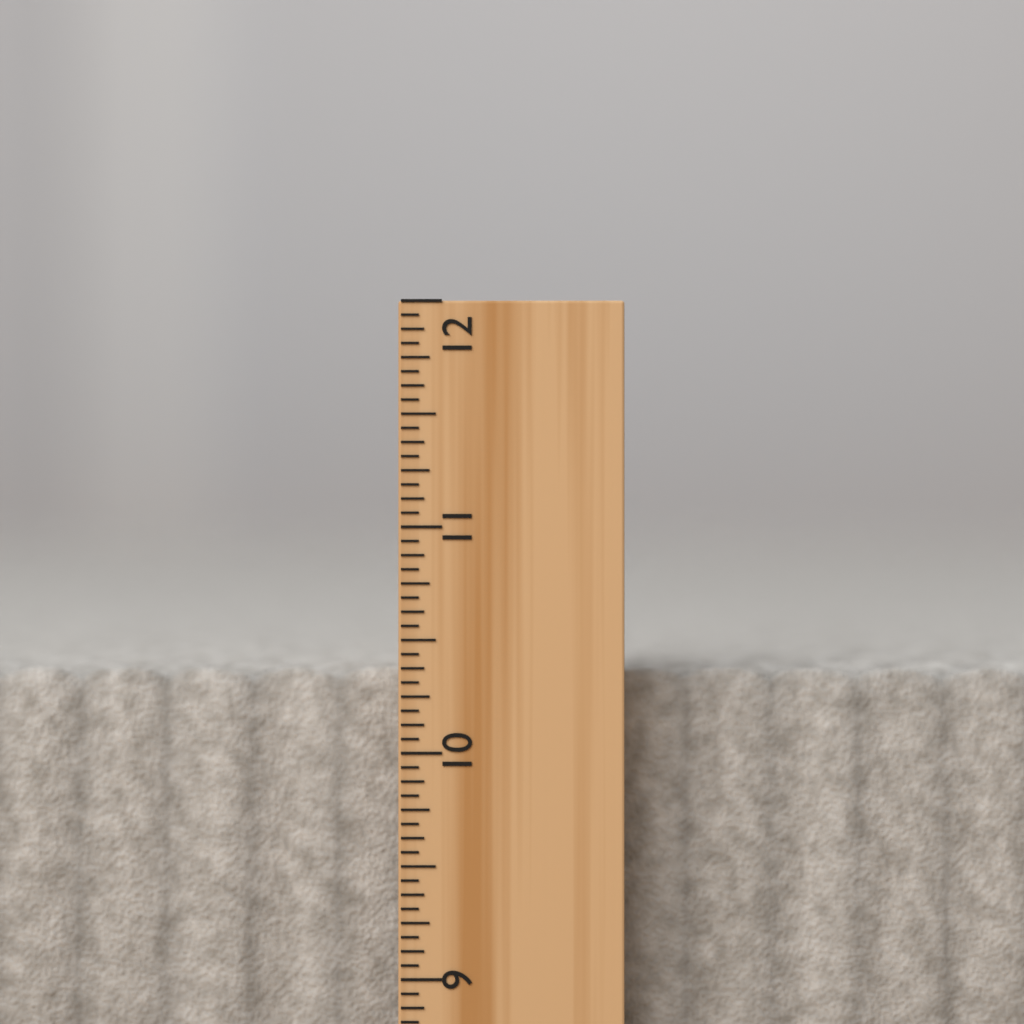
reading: 10.3750 inch
